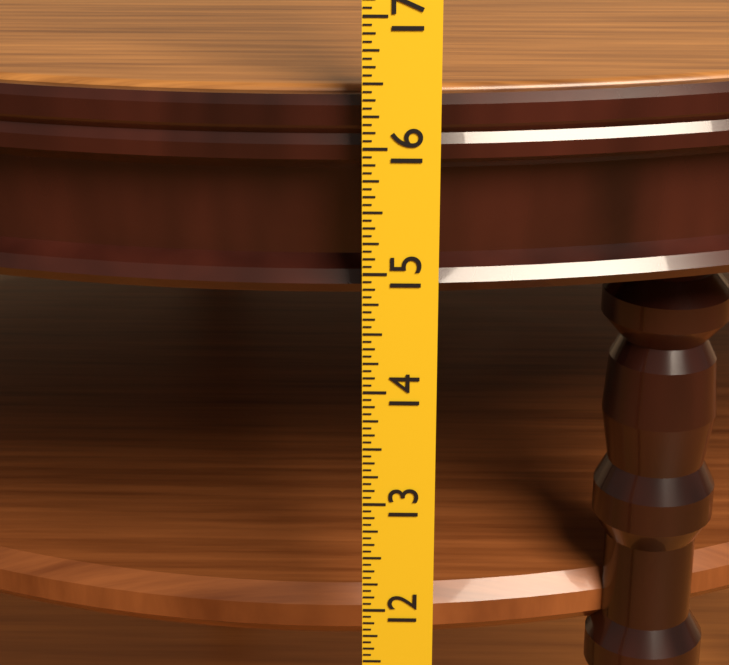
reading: 16.3750 in
